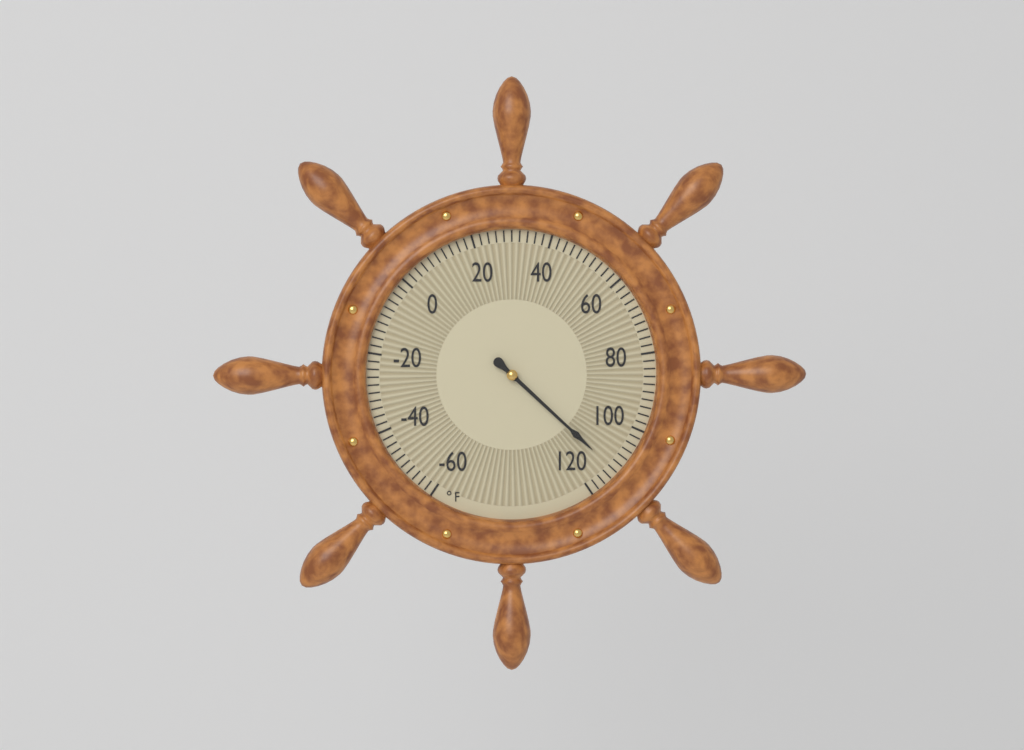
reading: 112 °F
